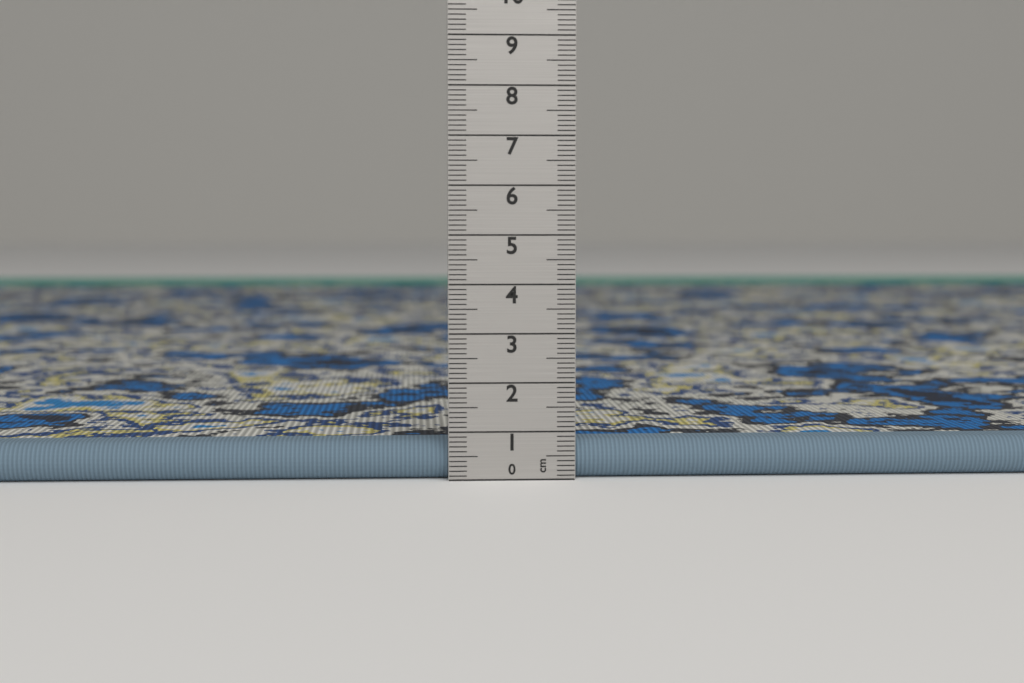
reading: 0.8 cm
